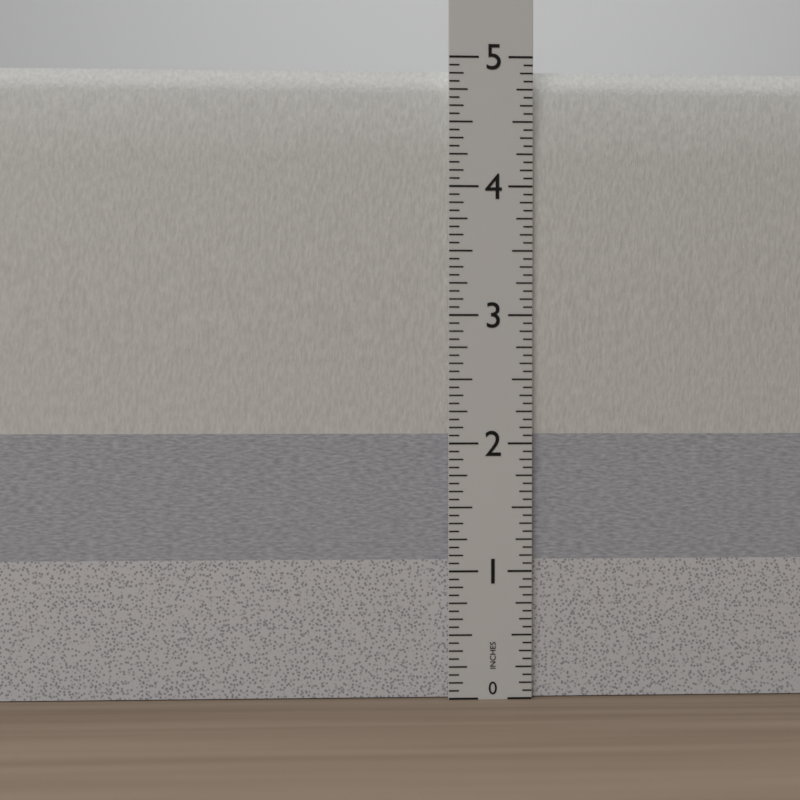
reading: 4.9375 in
